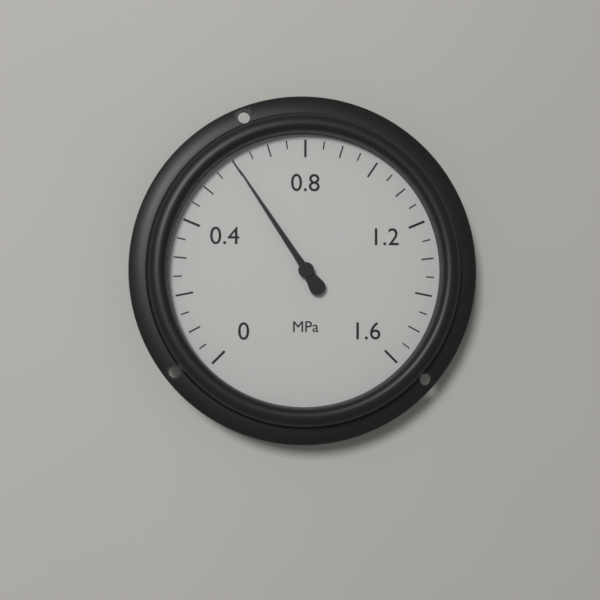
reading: 0.60 MPa
